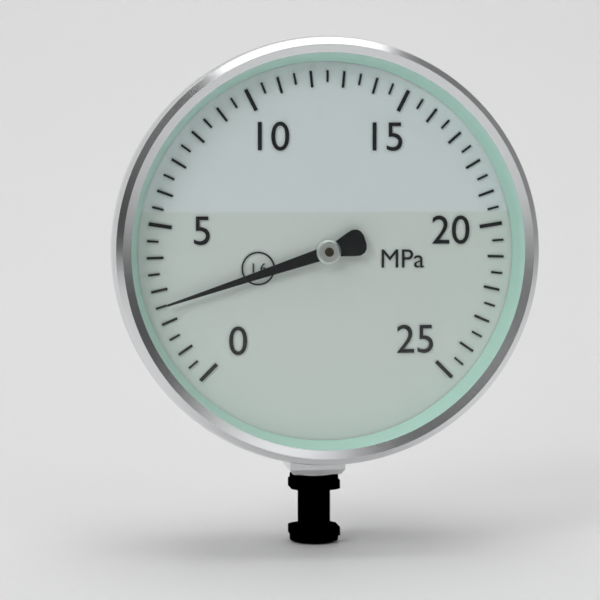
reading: 2.5 MPa
